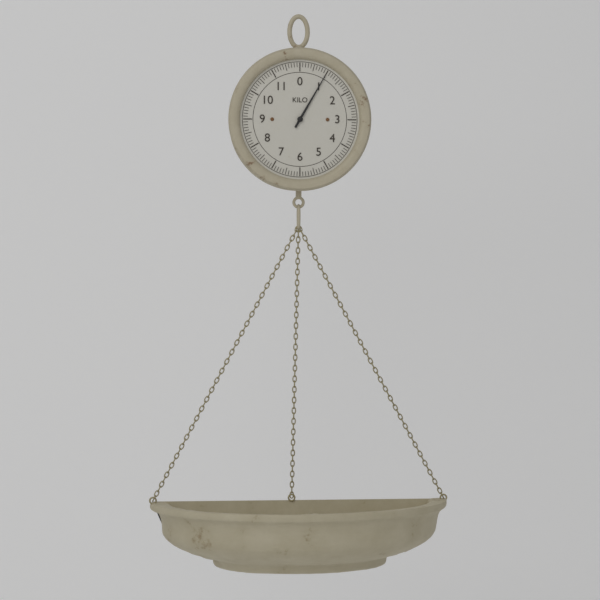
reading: 1.0 kg
